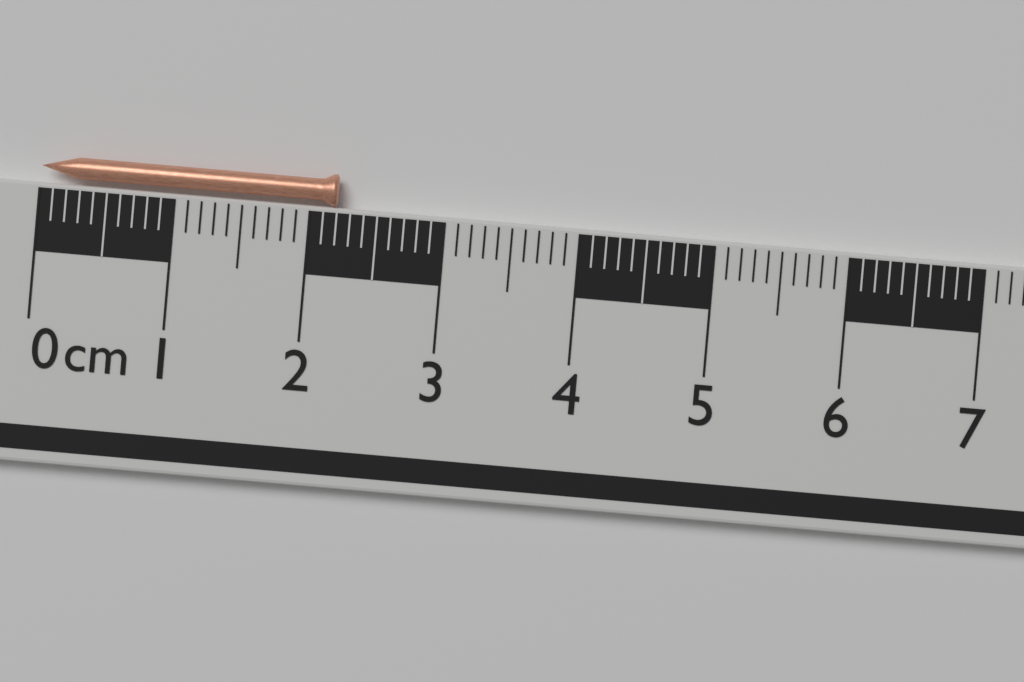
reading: 2.2 cm
